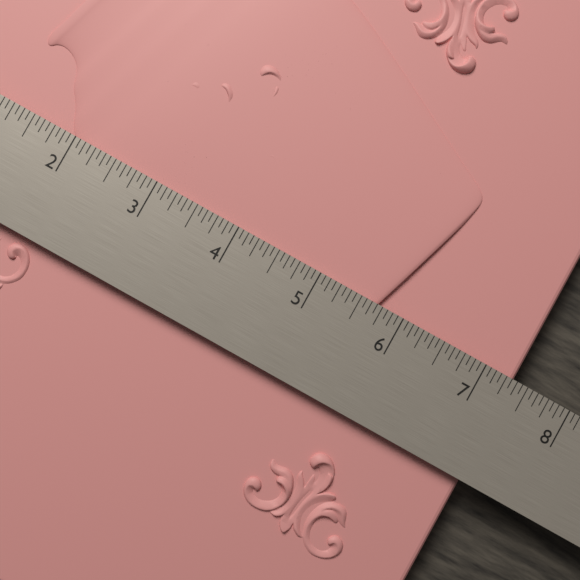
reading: 7.3750 in
